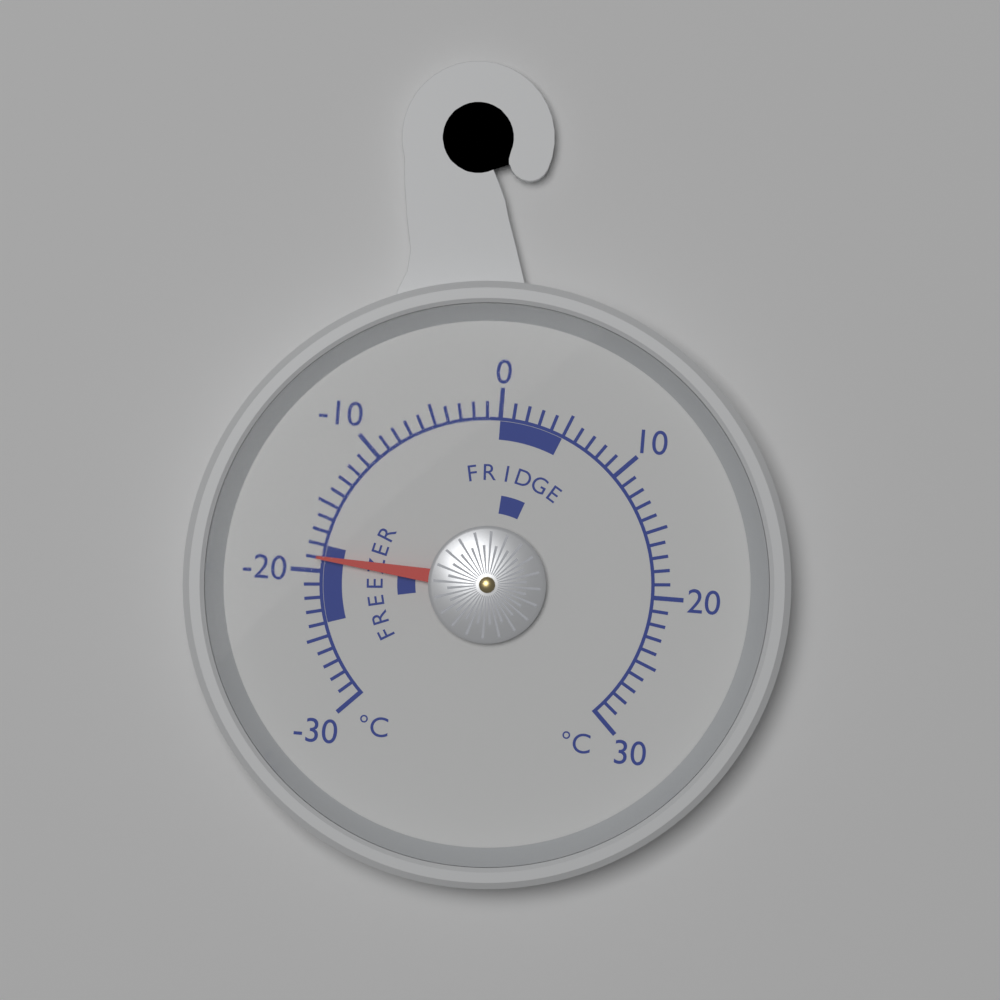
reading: -19 °C
